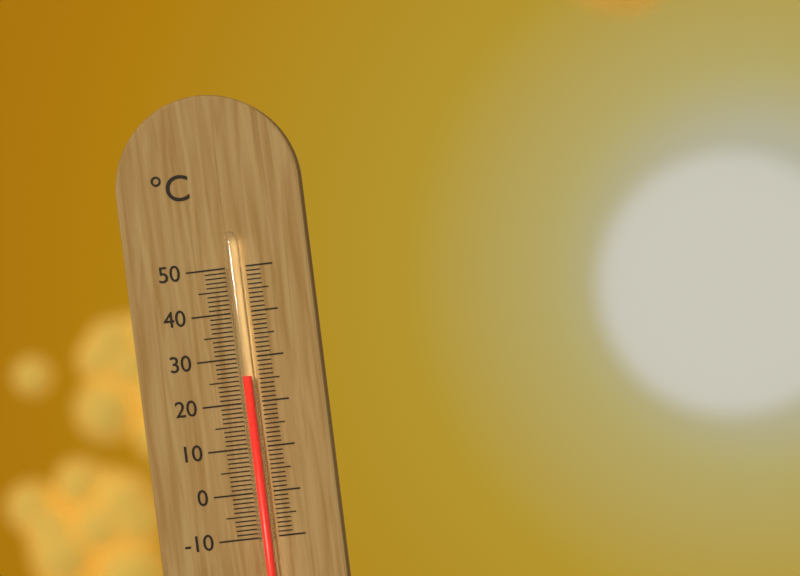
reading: 26 °C
